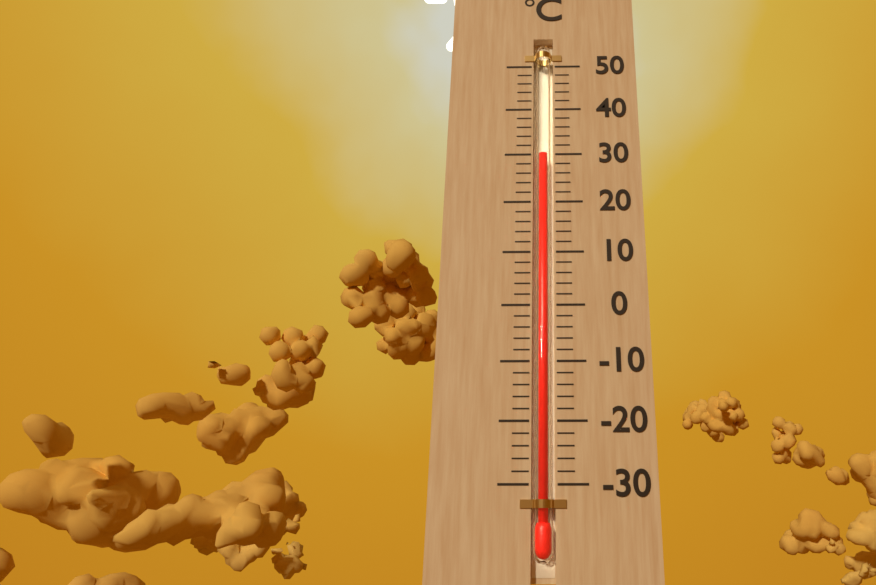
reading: 30 °C
